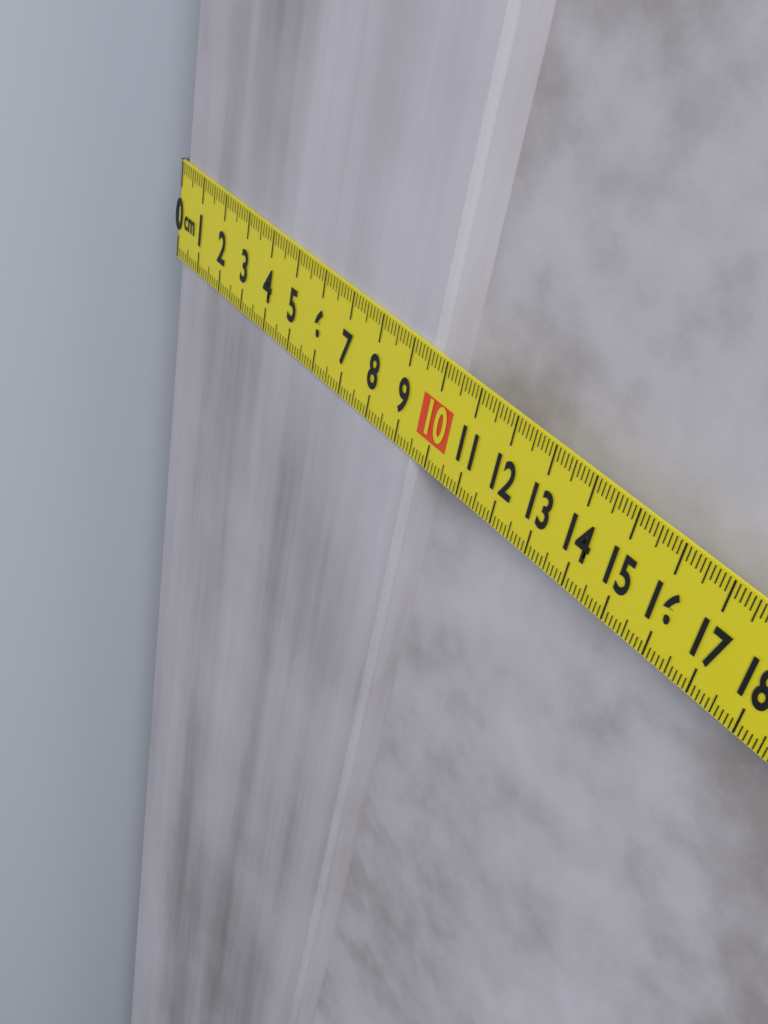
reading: 9.6 cm
